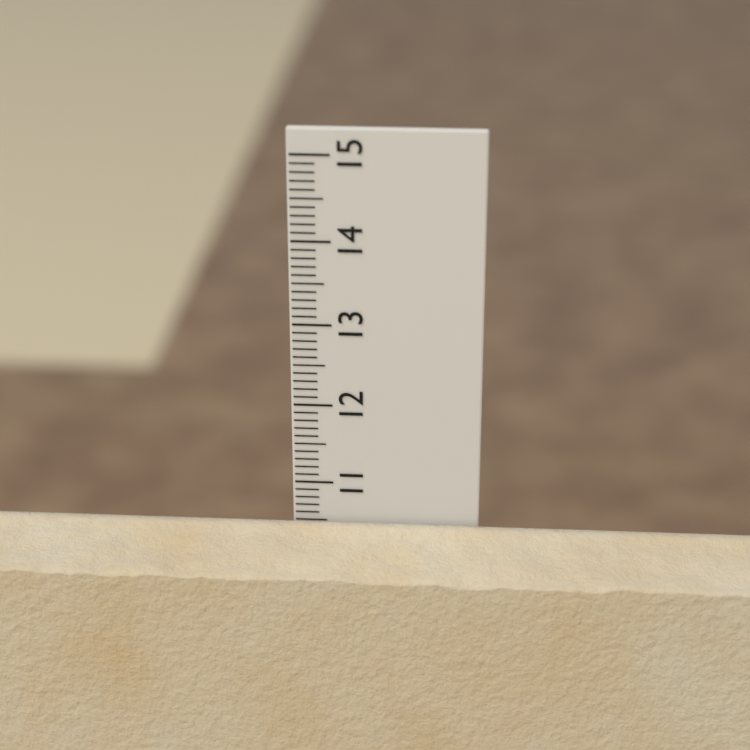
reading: 10.5 cm
